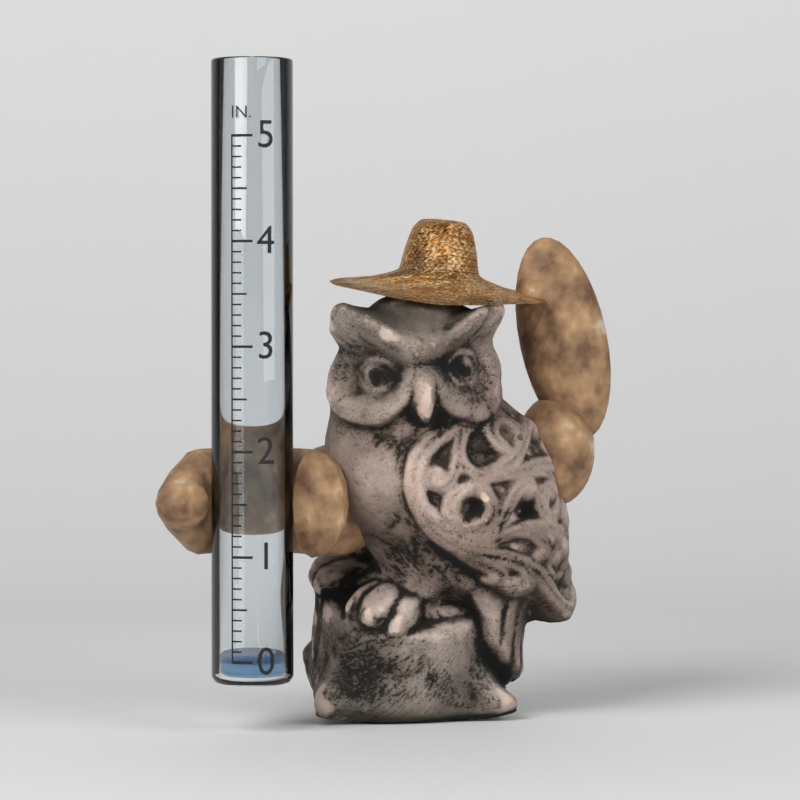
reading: 0.0 in
